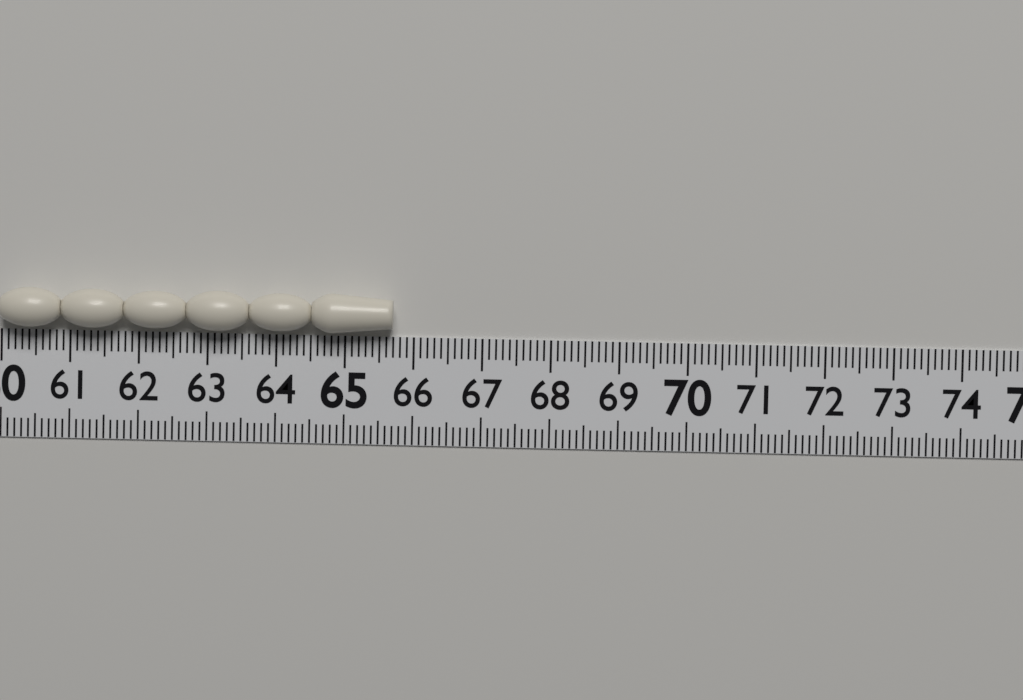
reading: 65.7 (no unit)
